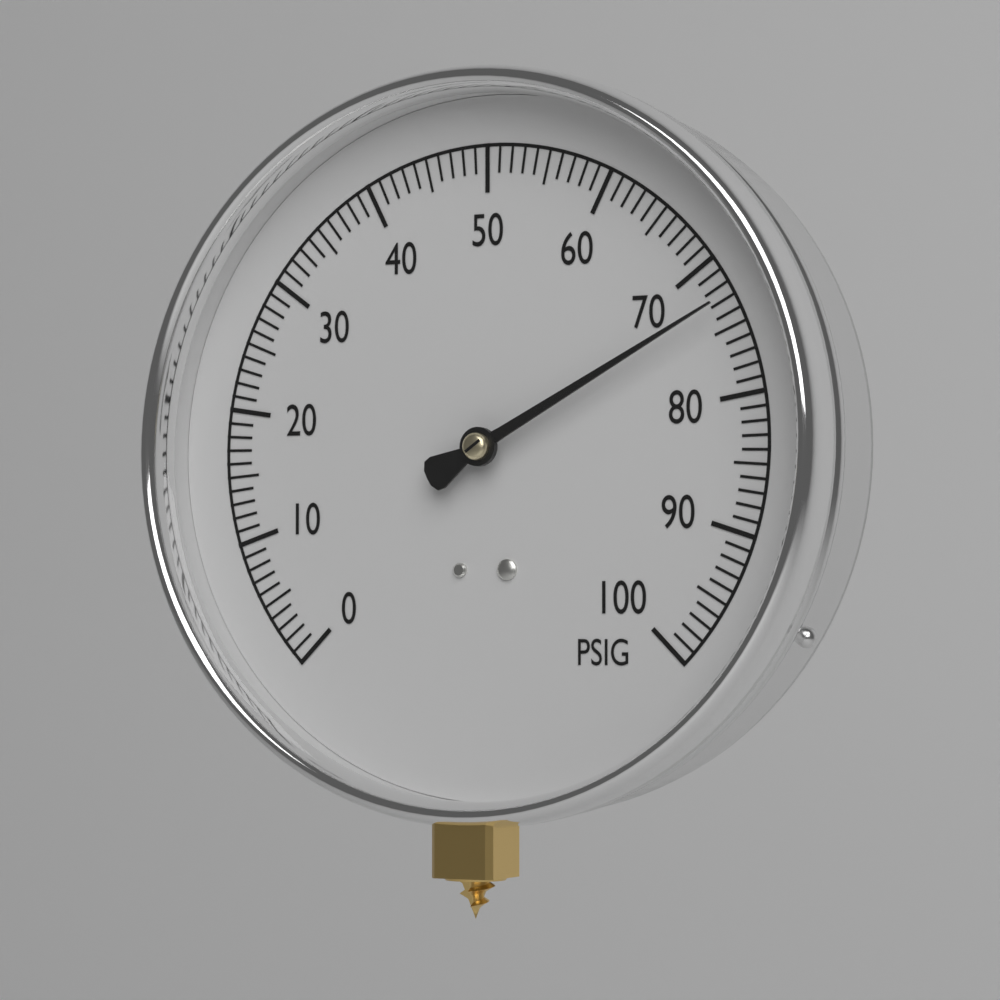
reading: 73 PSIG
